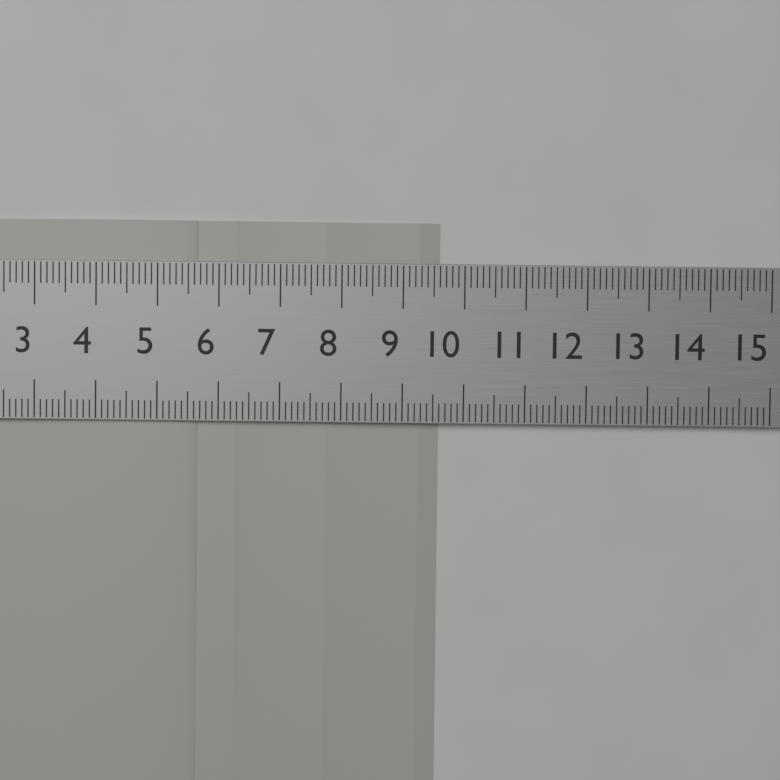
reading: 9.6 cm
